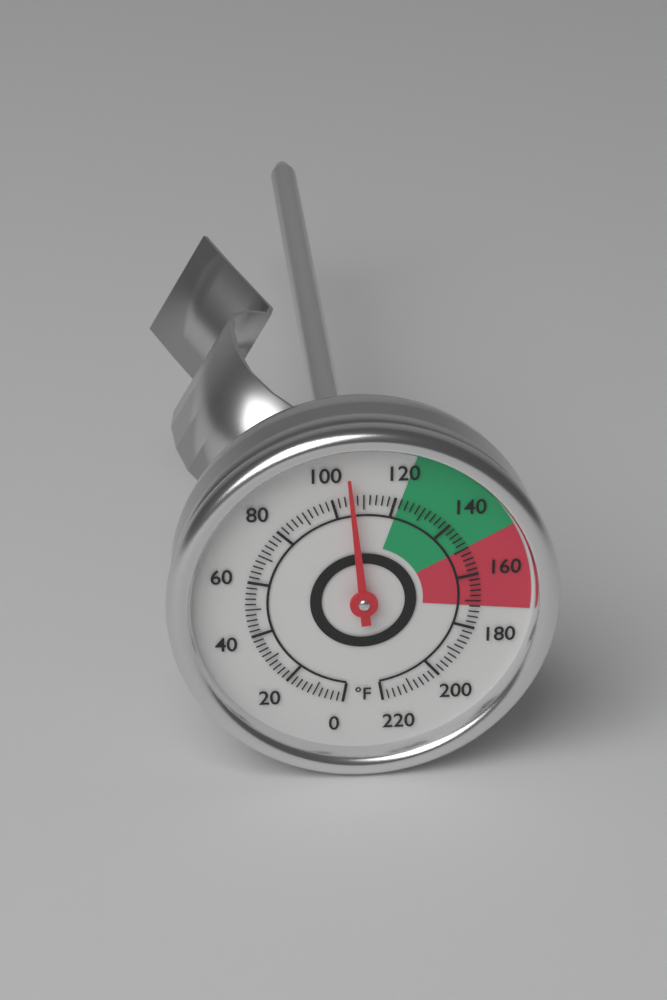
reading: 106 °F
